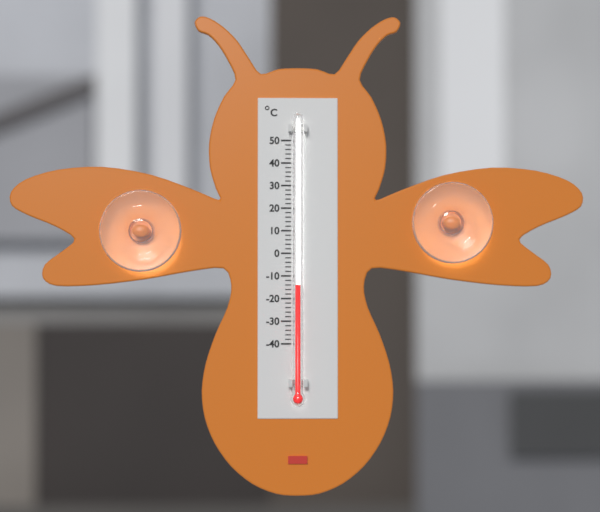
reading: -14 °C
